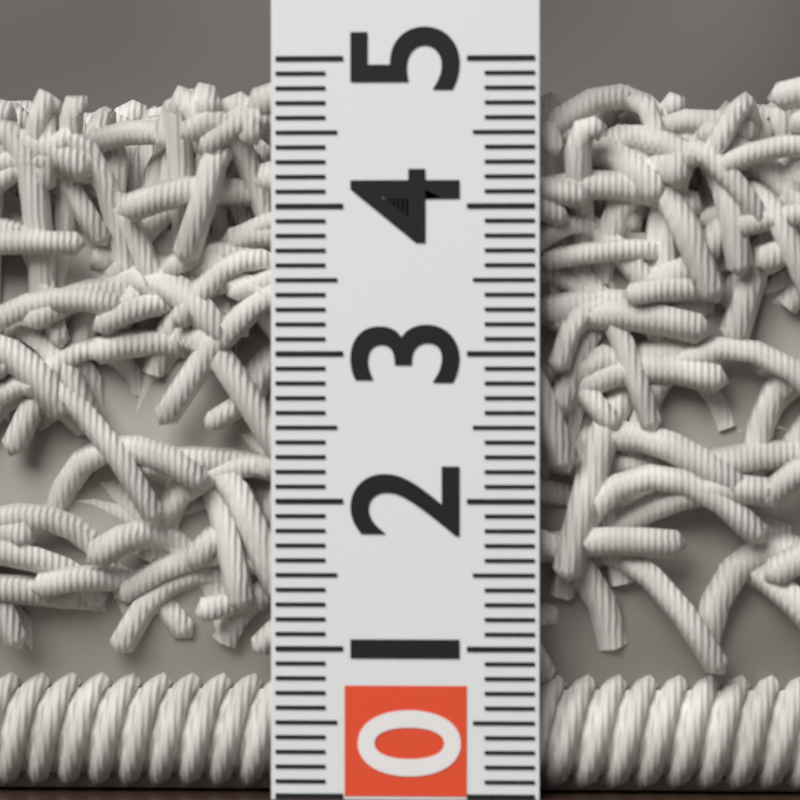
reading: 4.9 (no unit)
